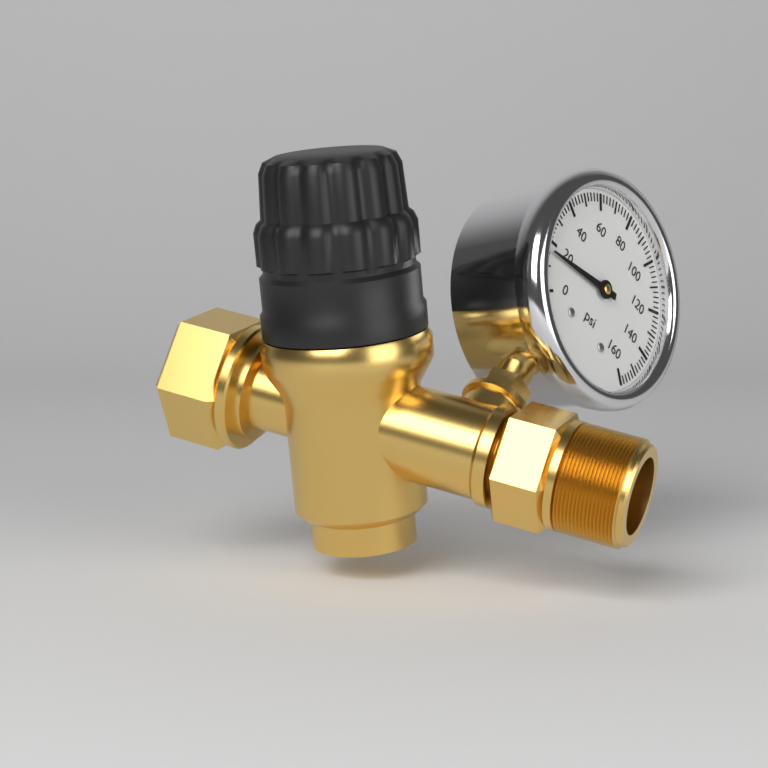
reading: 16 psi
